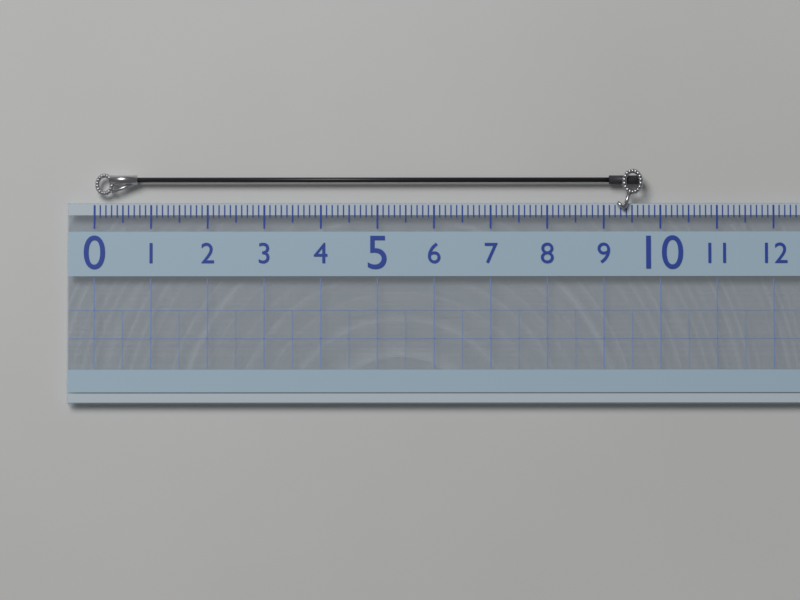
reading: 9.7 (no unit)
